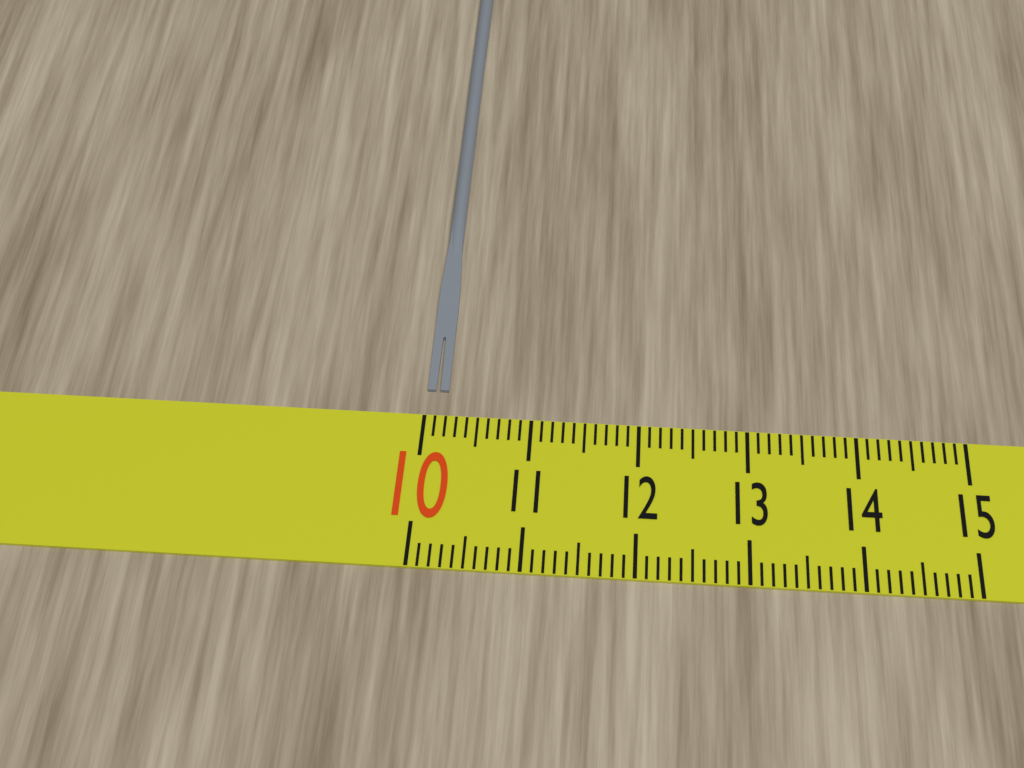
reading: 10.2 (no unit)
